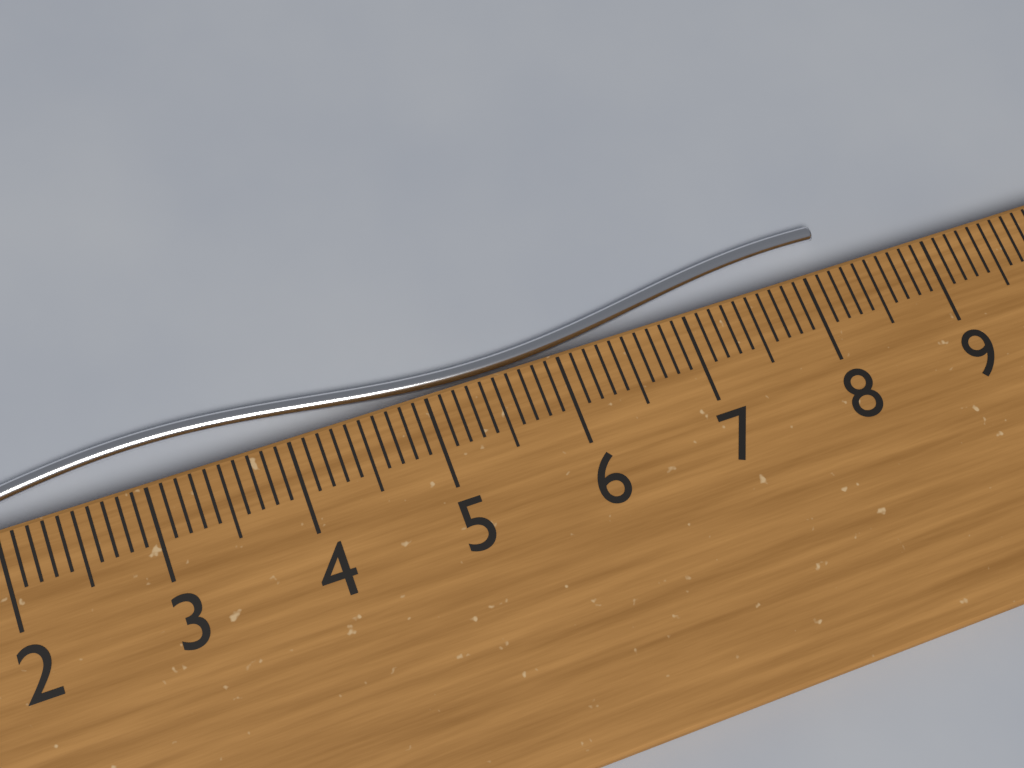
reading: 8.3 cm
